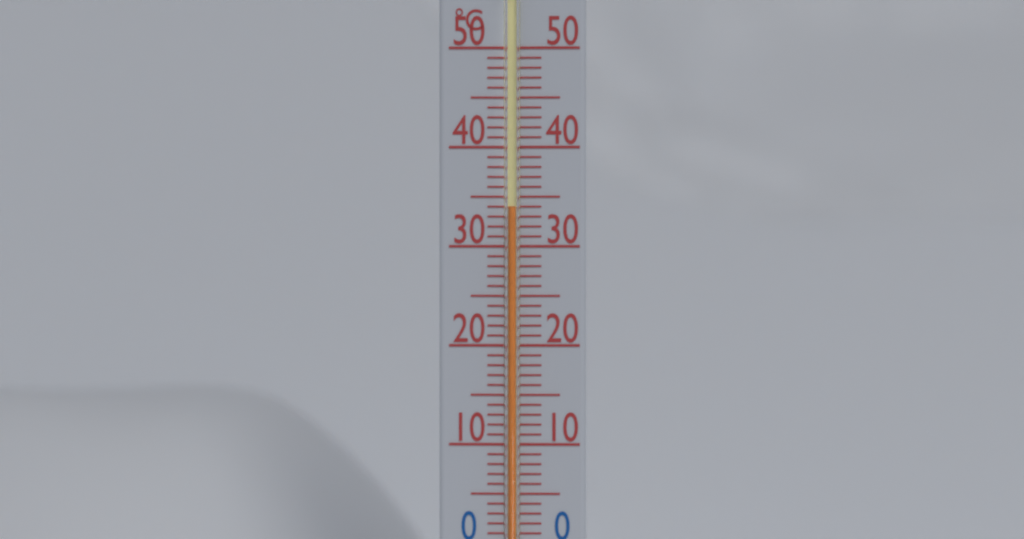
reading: 34 °C
